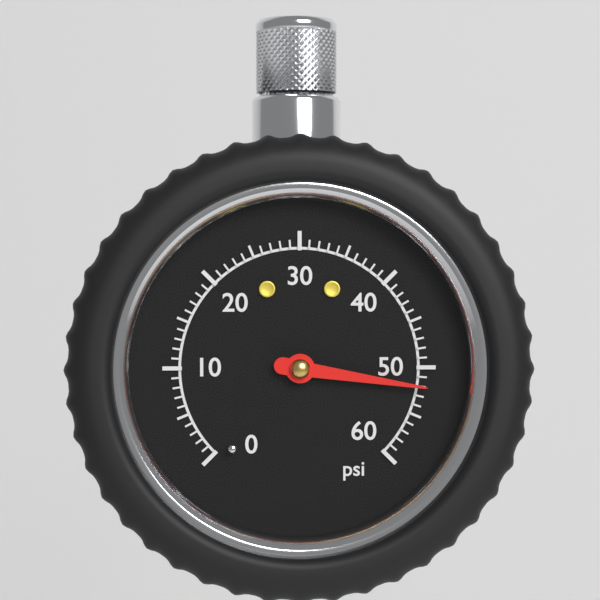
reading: 52 psi
